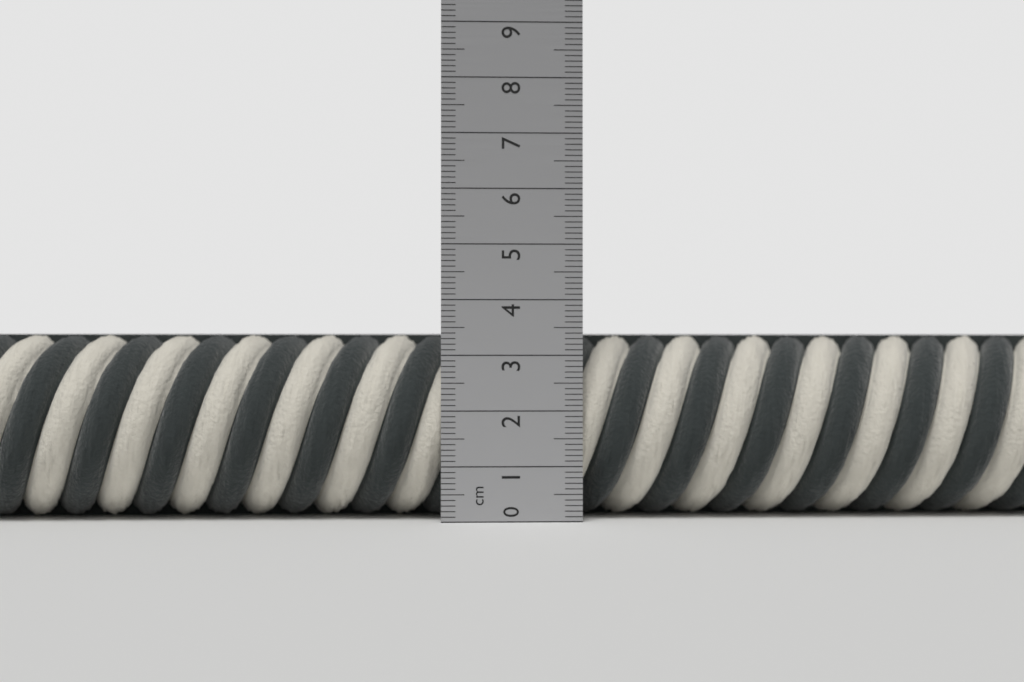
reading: 3.4 cm
